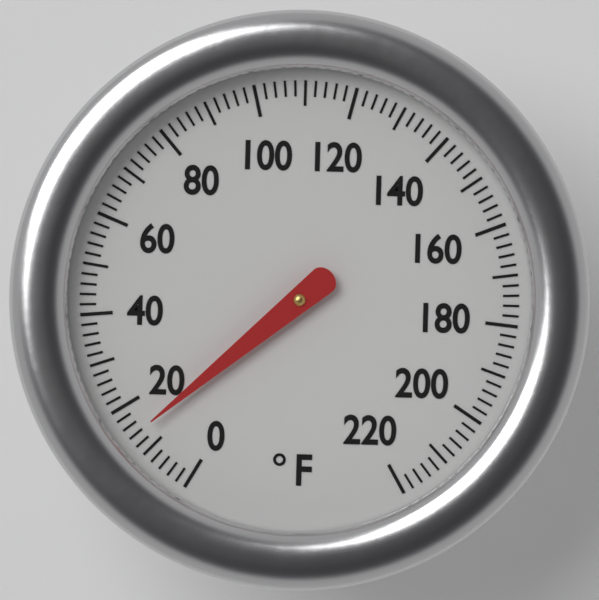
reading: 14 °F
